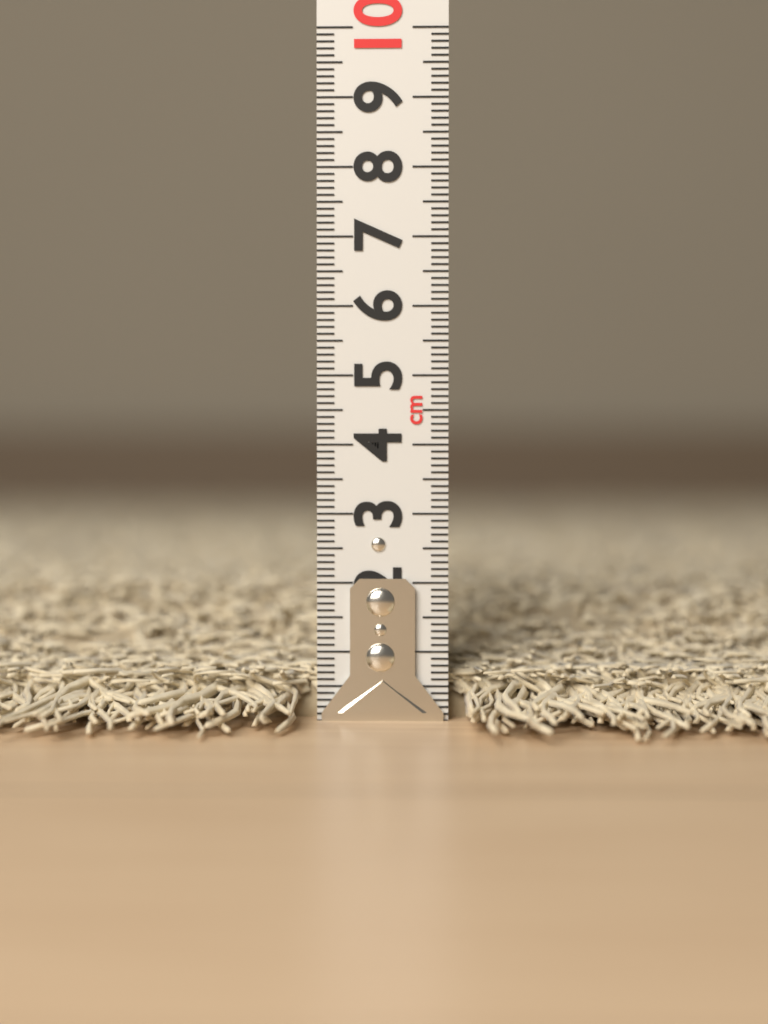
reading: 1.9 cm
